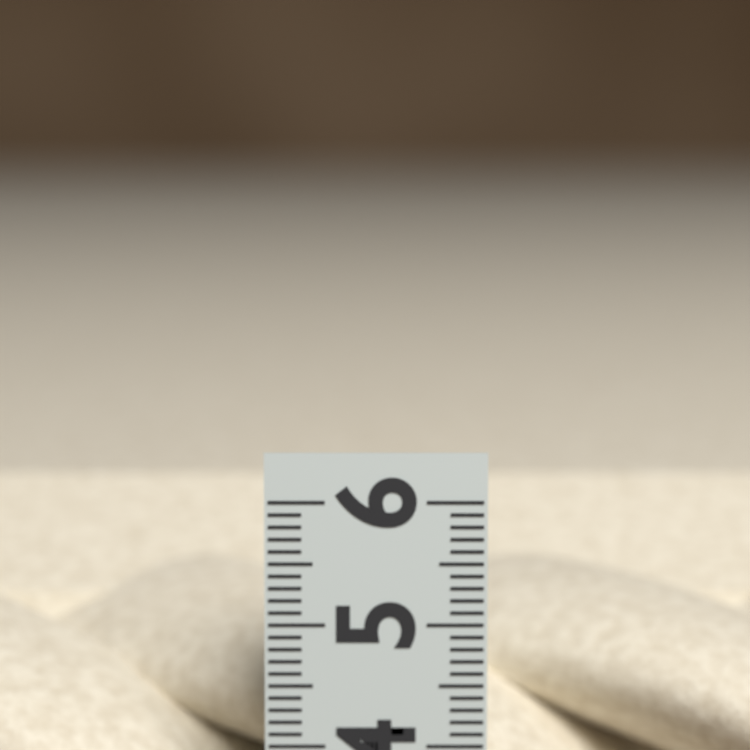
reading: 5.5 (no unit)
